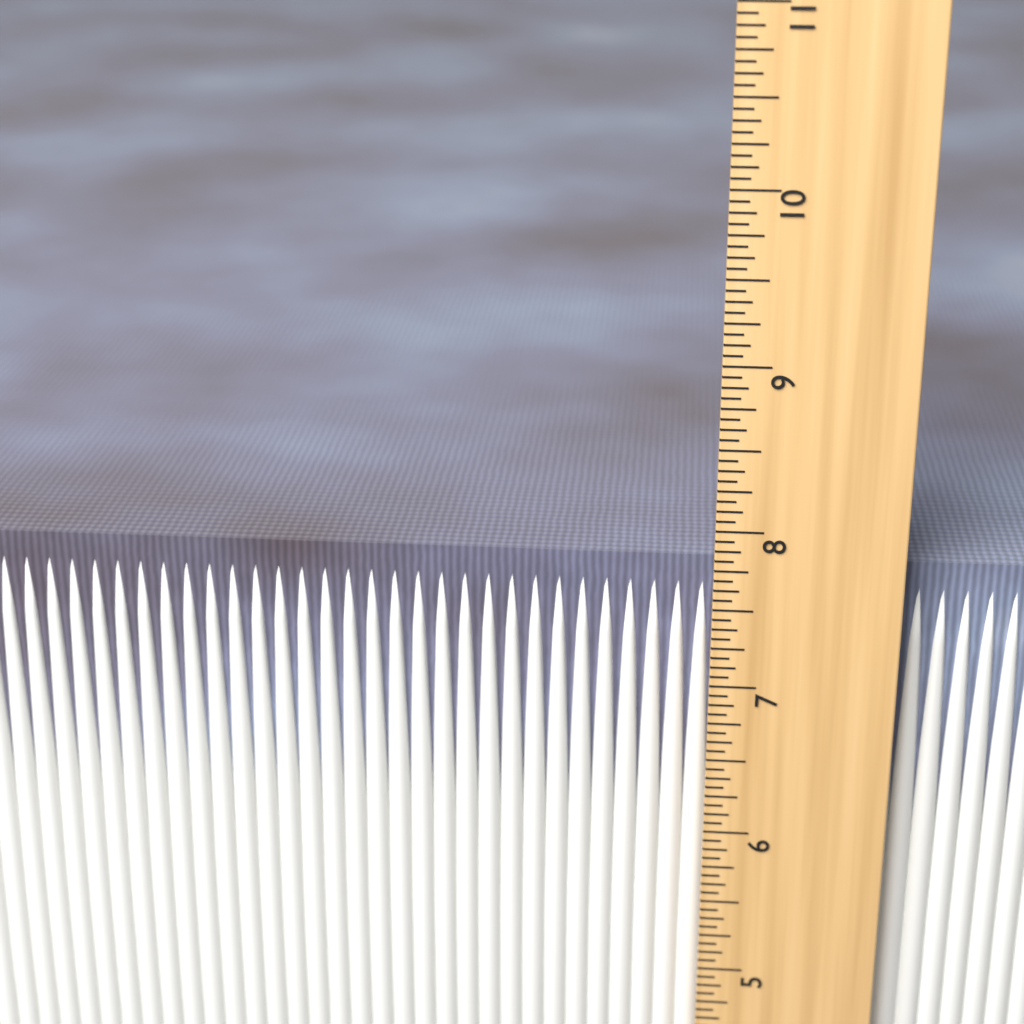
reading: 7.7500 in
